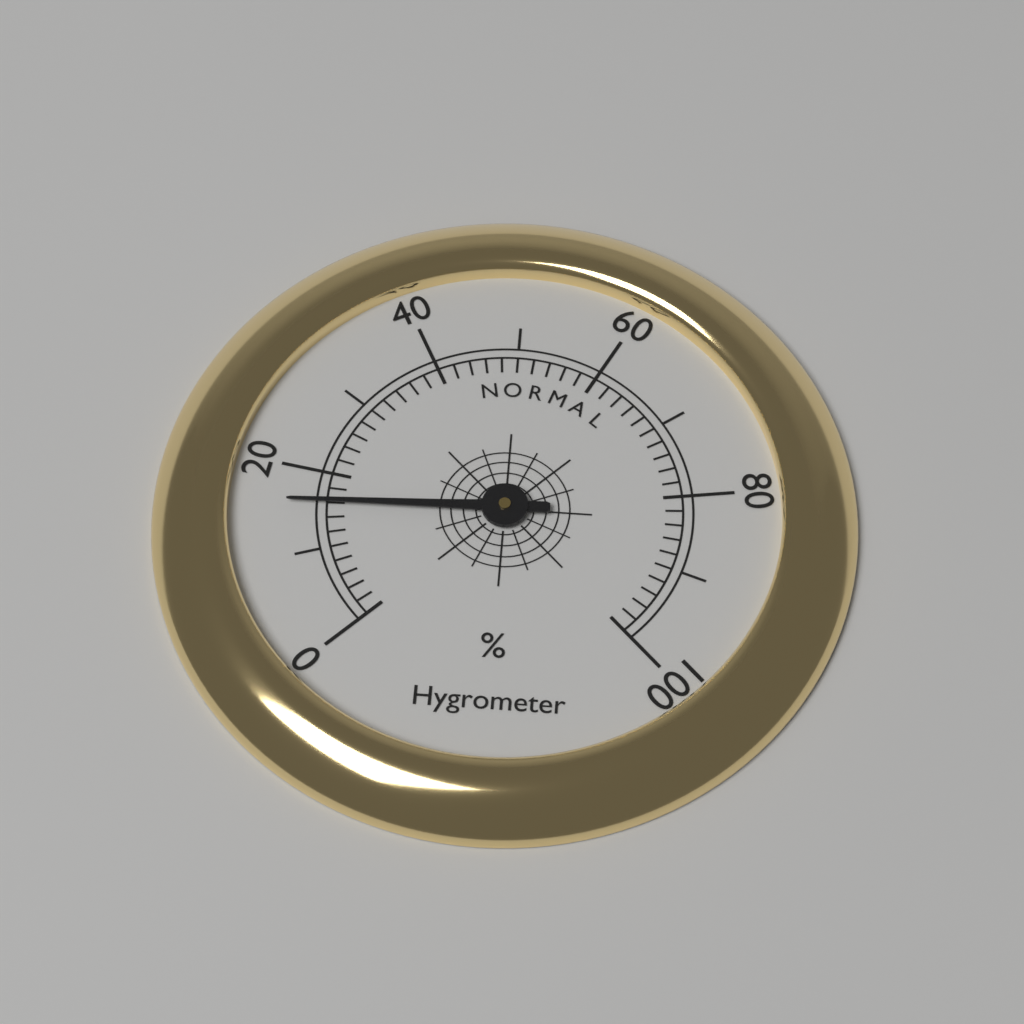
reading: 16 %
